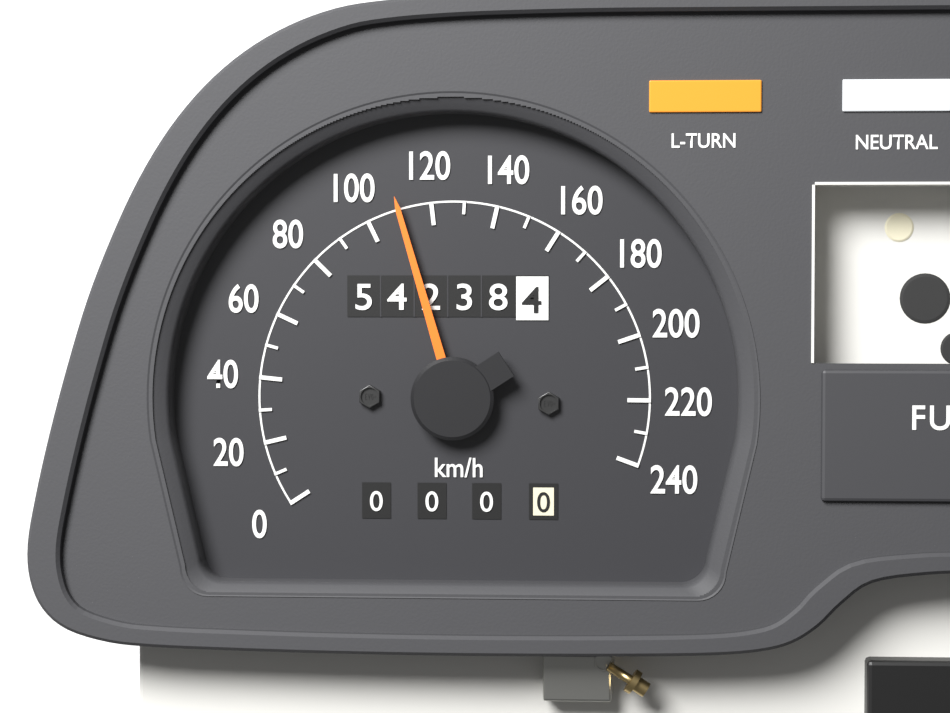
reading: 110 km/h
